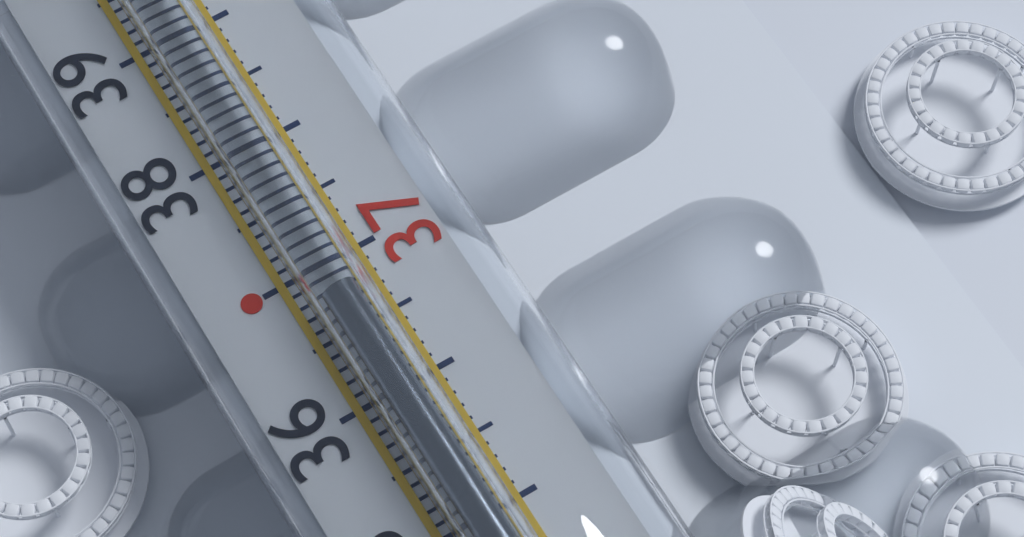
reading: 36.7 °C
